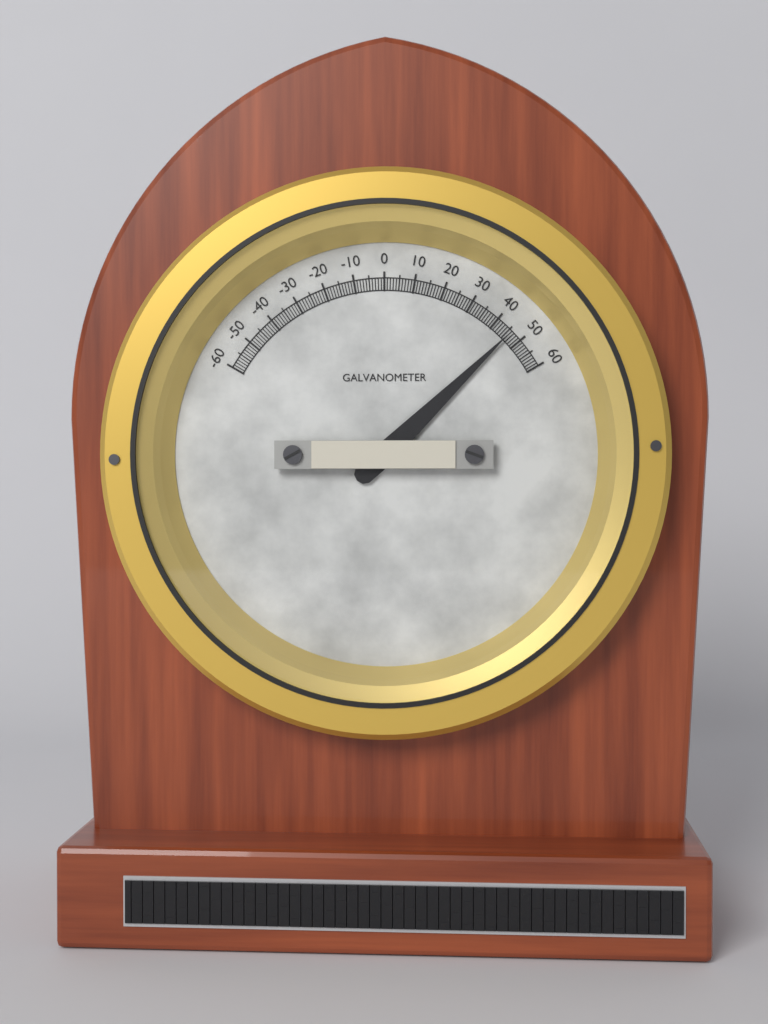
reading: 46 (no unit)
